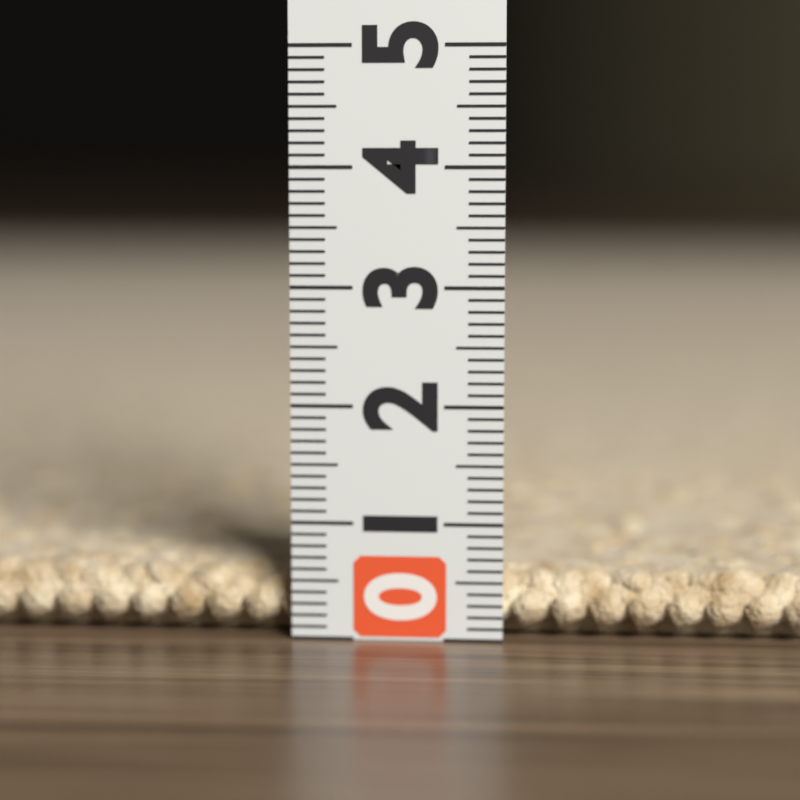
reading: 0.6 (no unit)
